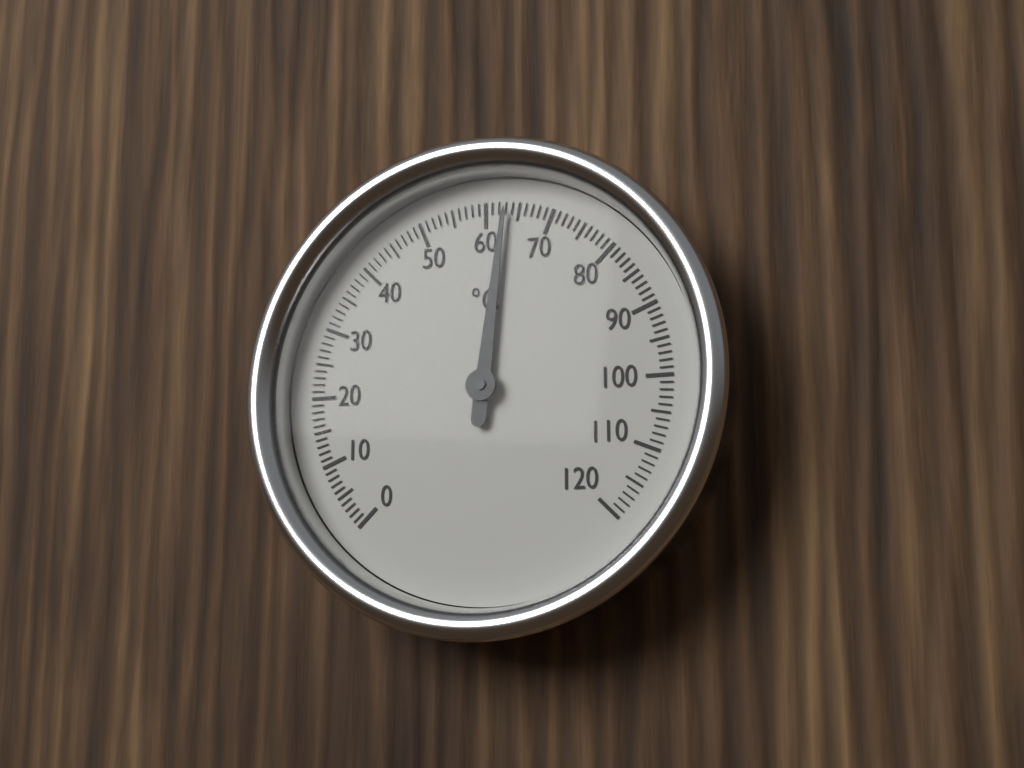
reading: 63 °C
